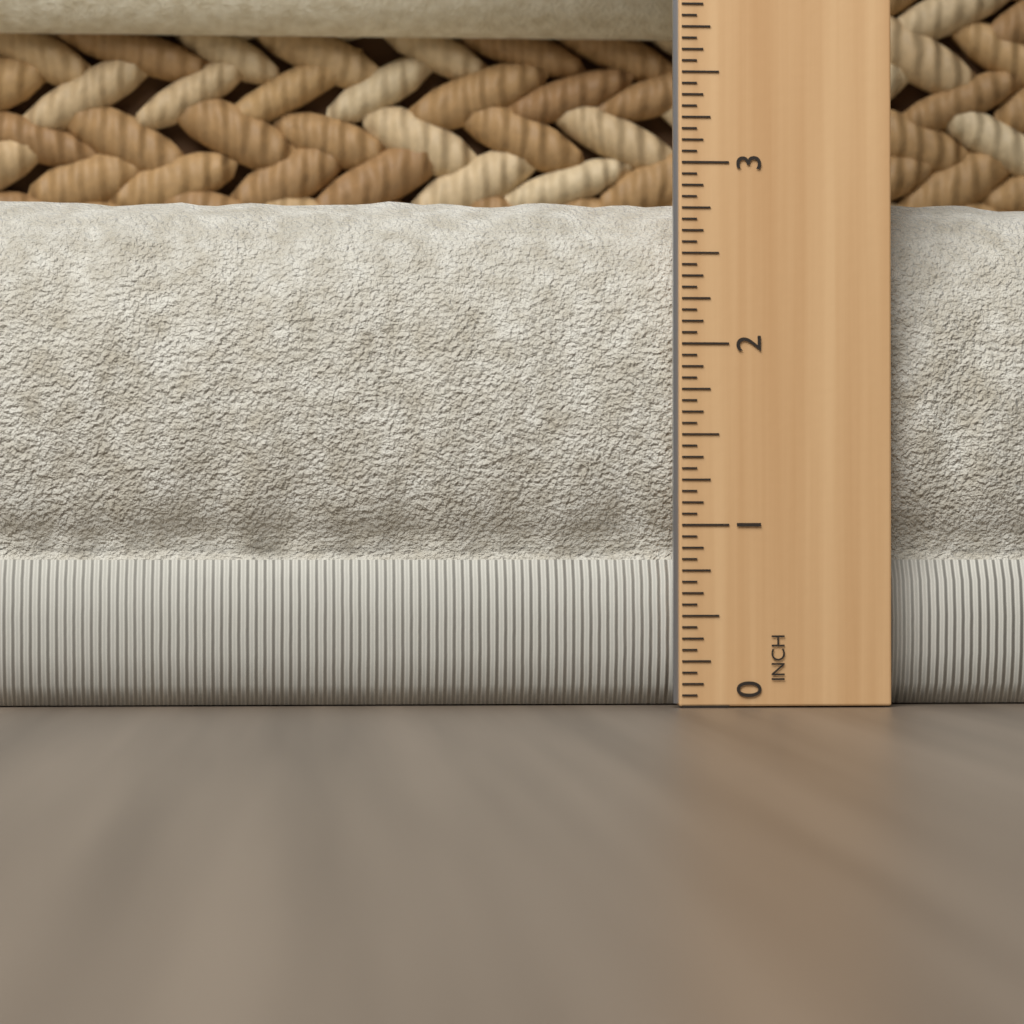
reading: 2.8750 in
